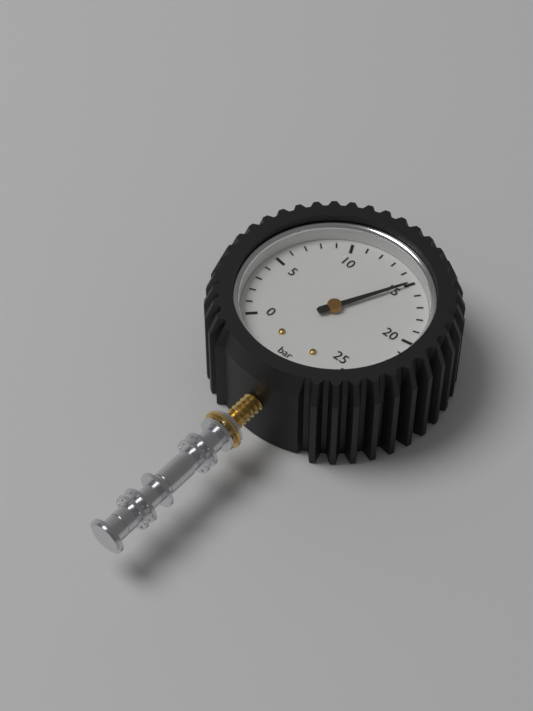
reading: 15 bar
